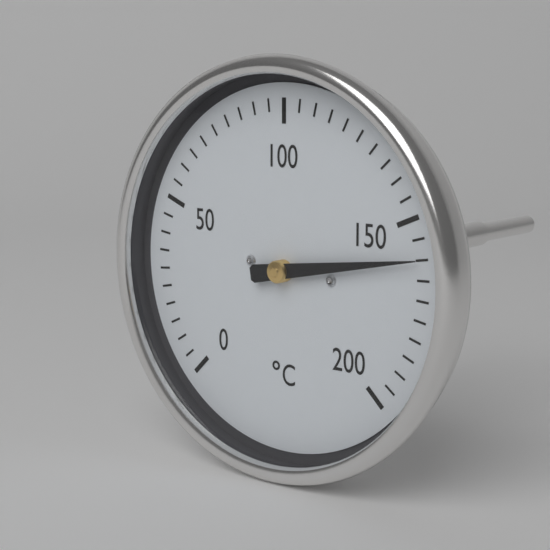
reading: 160 °C
